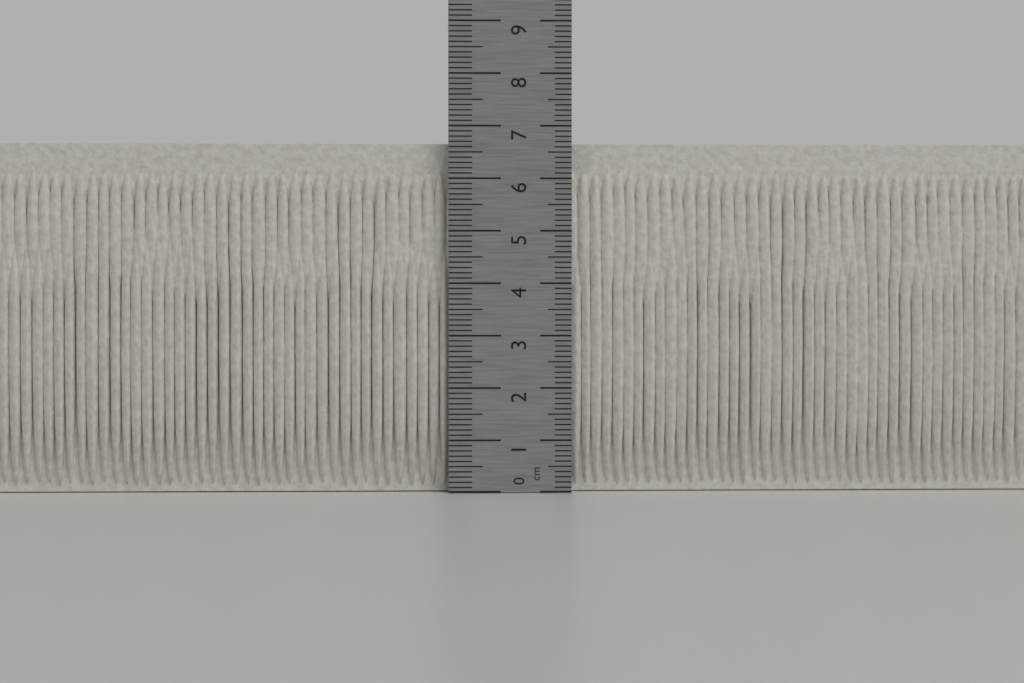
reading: 6.7 cm
